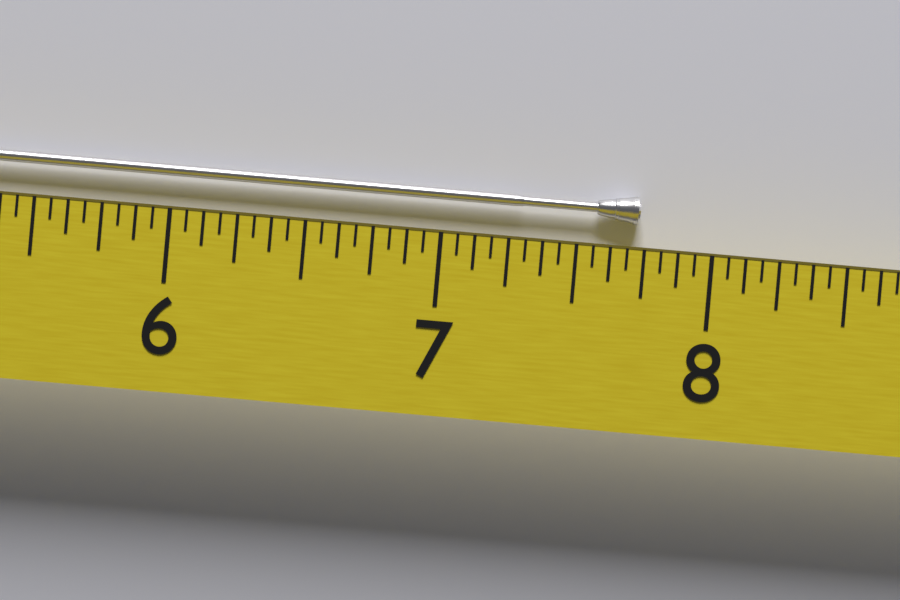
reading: 7.7500 (no unit)
